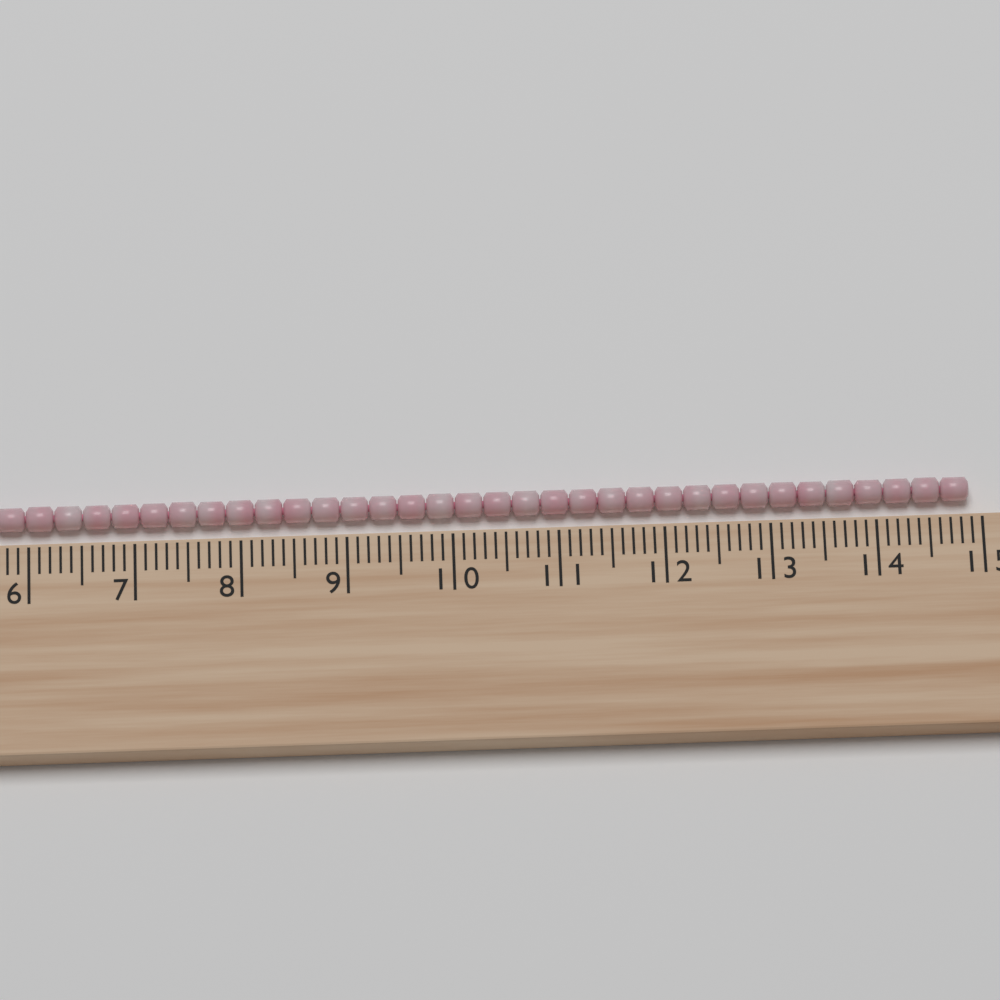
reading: 14.9 cm
